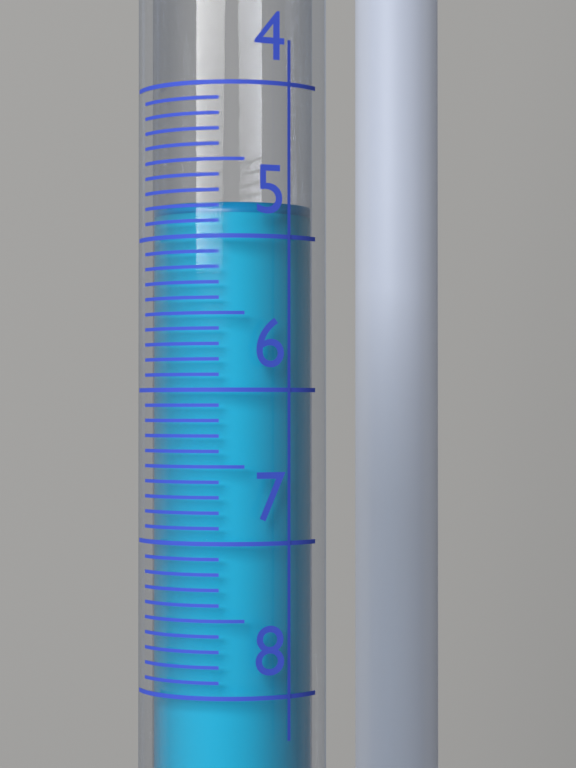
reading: 4.8 (no unit)
